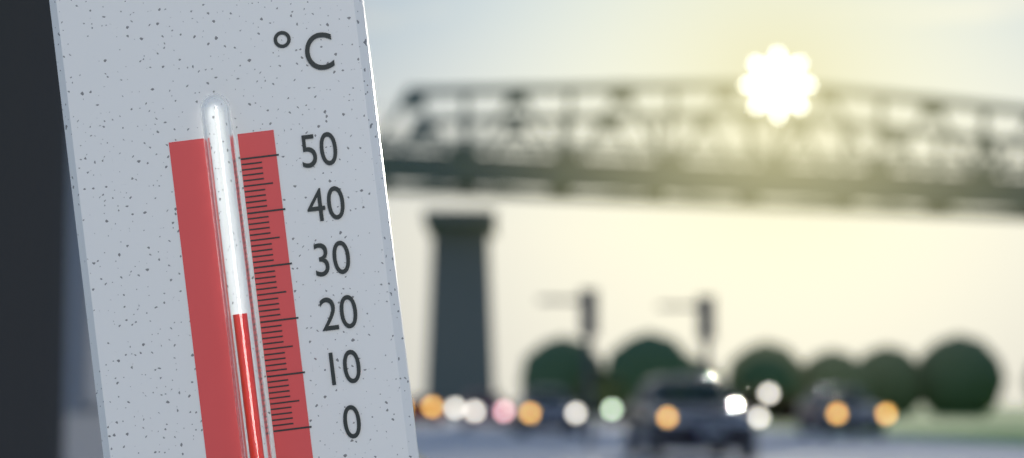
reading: 22 °C
